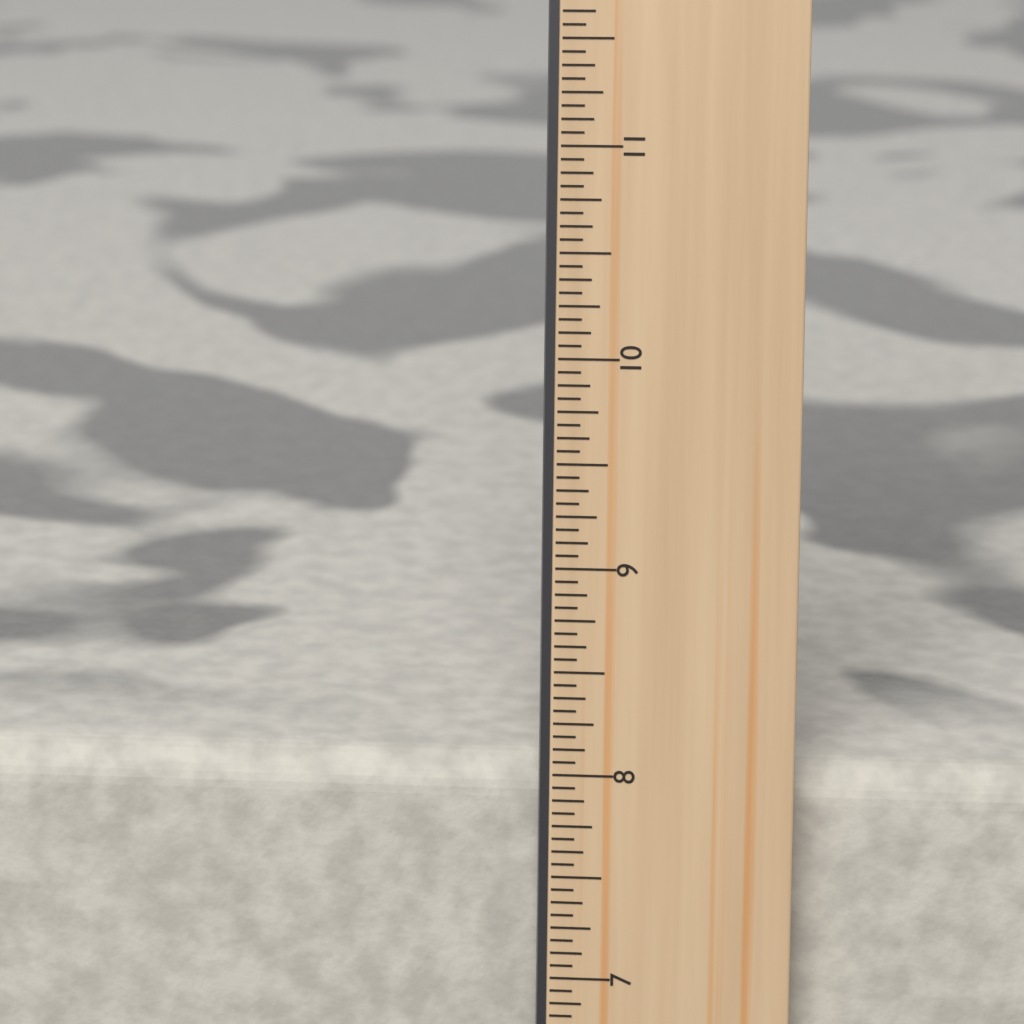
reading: 8.0000 in
